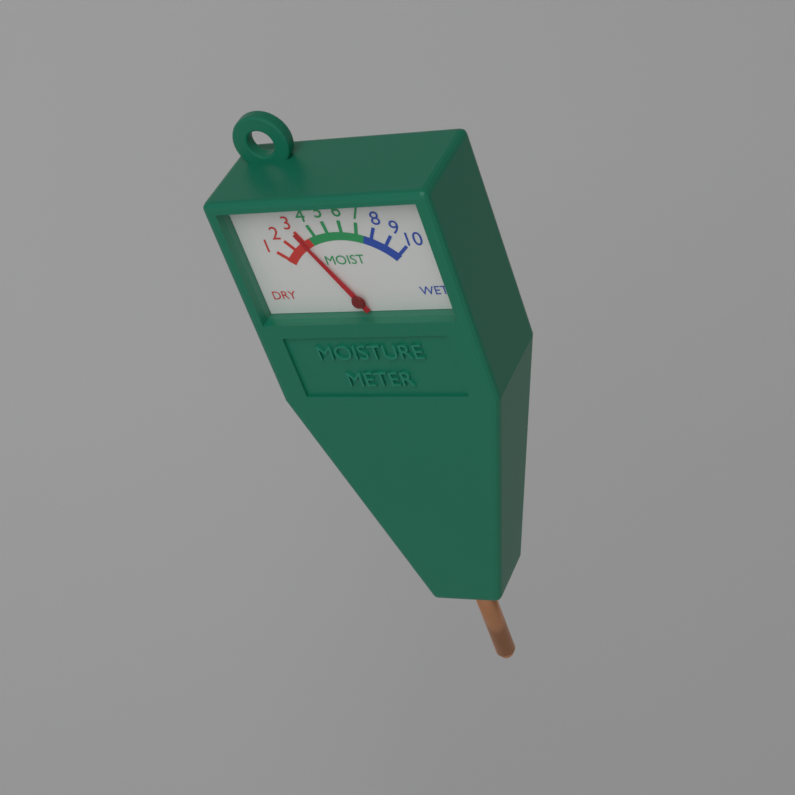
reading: 3 (no unit)
